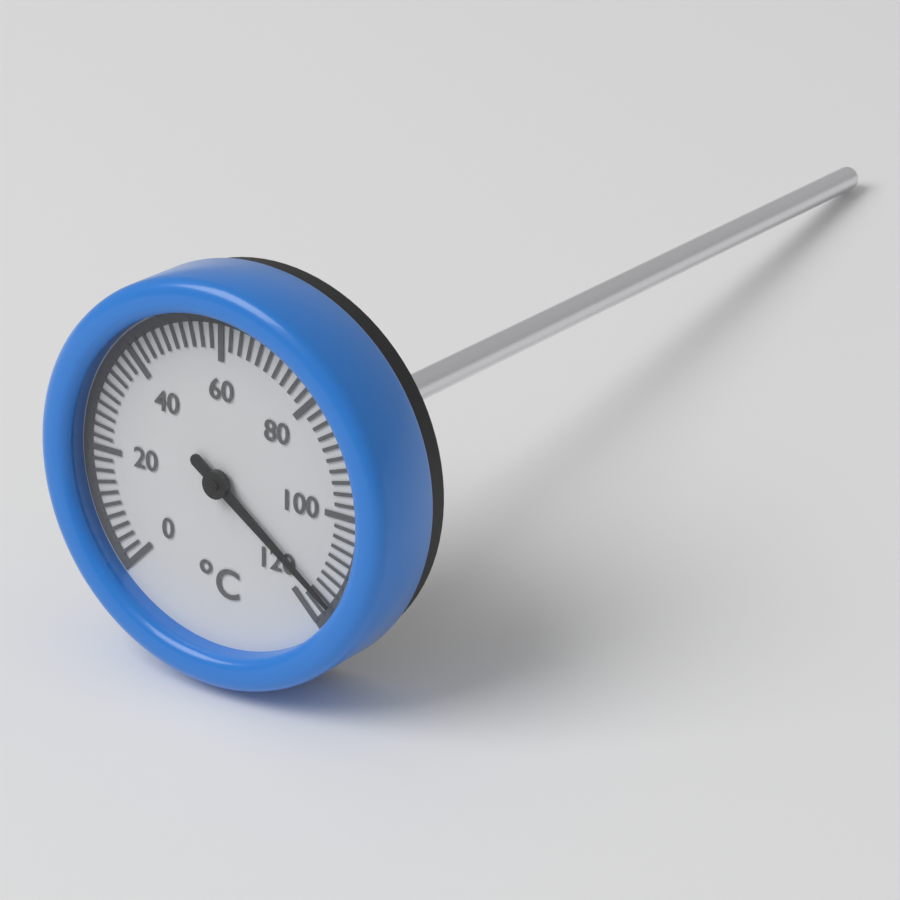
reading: 116 °C
